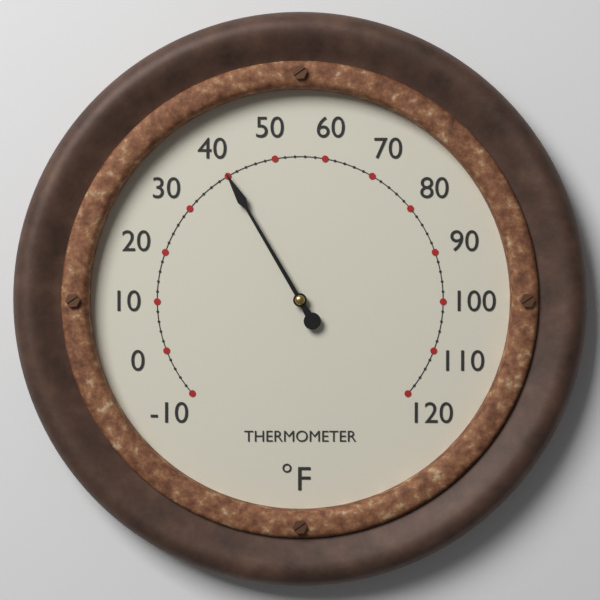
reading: 40 °F
